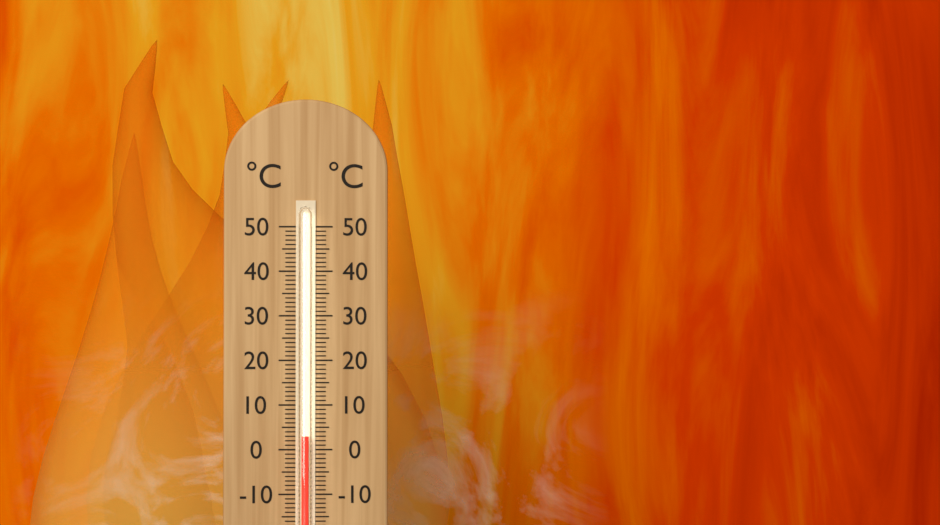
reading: 3 °C
